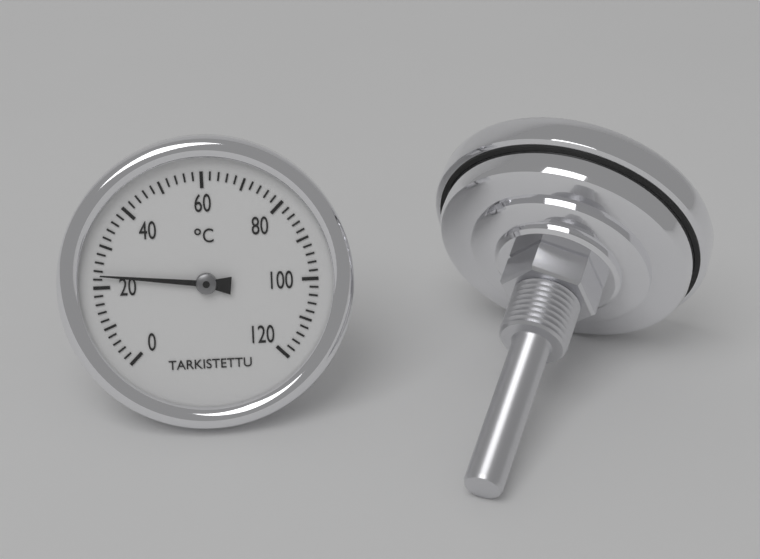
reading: 23 °C
